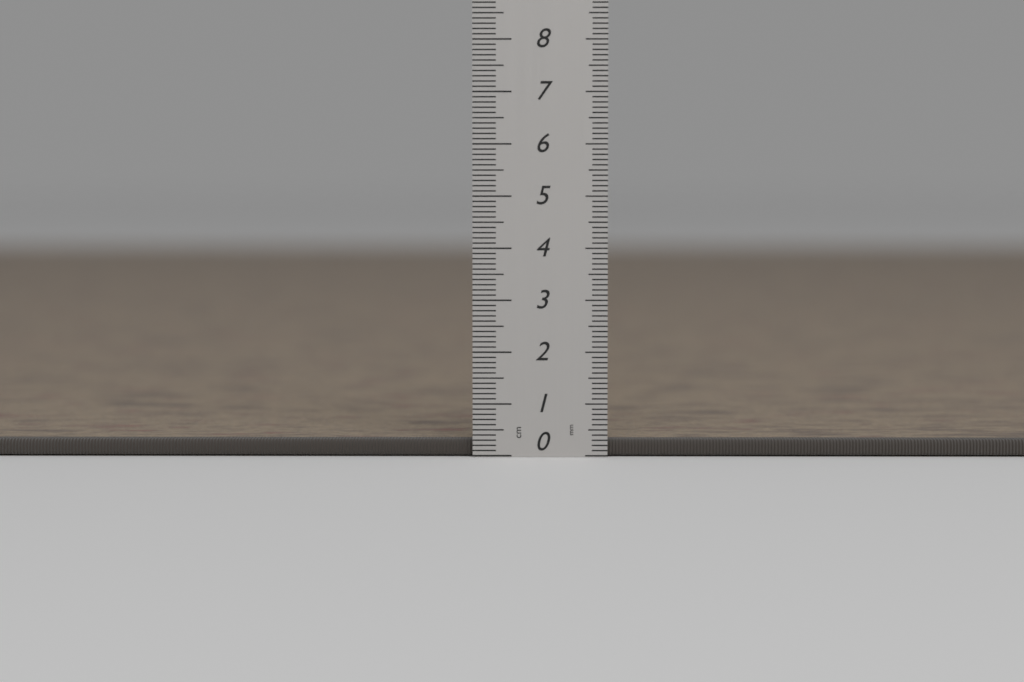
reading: 0.3 cm
